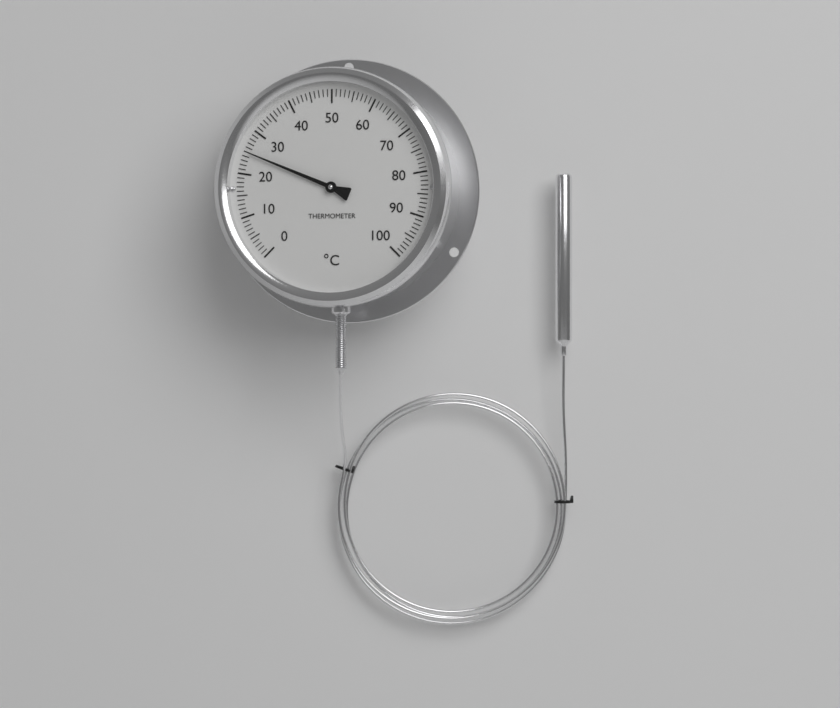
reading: 25 °C
